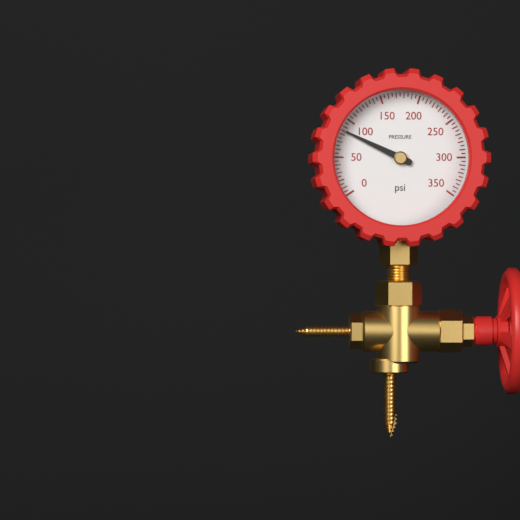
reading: 85 psi
